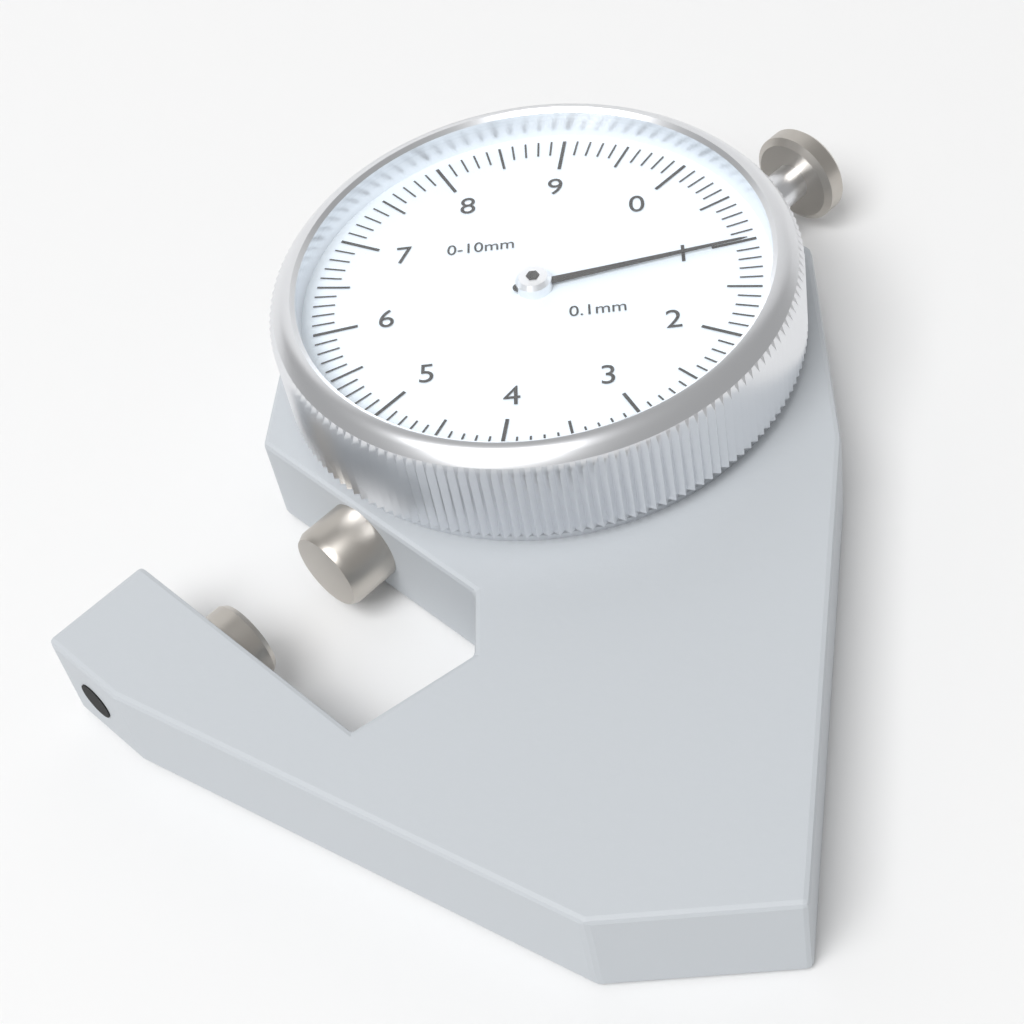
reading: 1.0 mm
